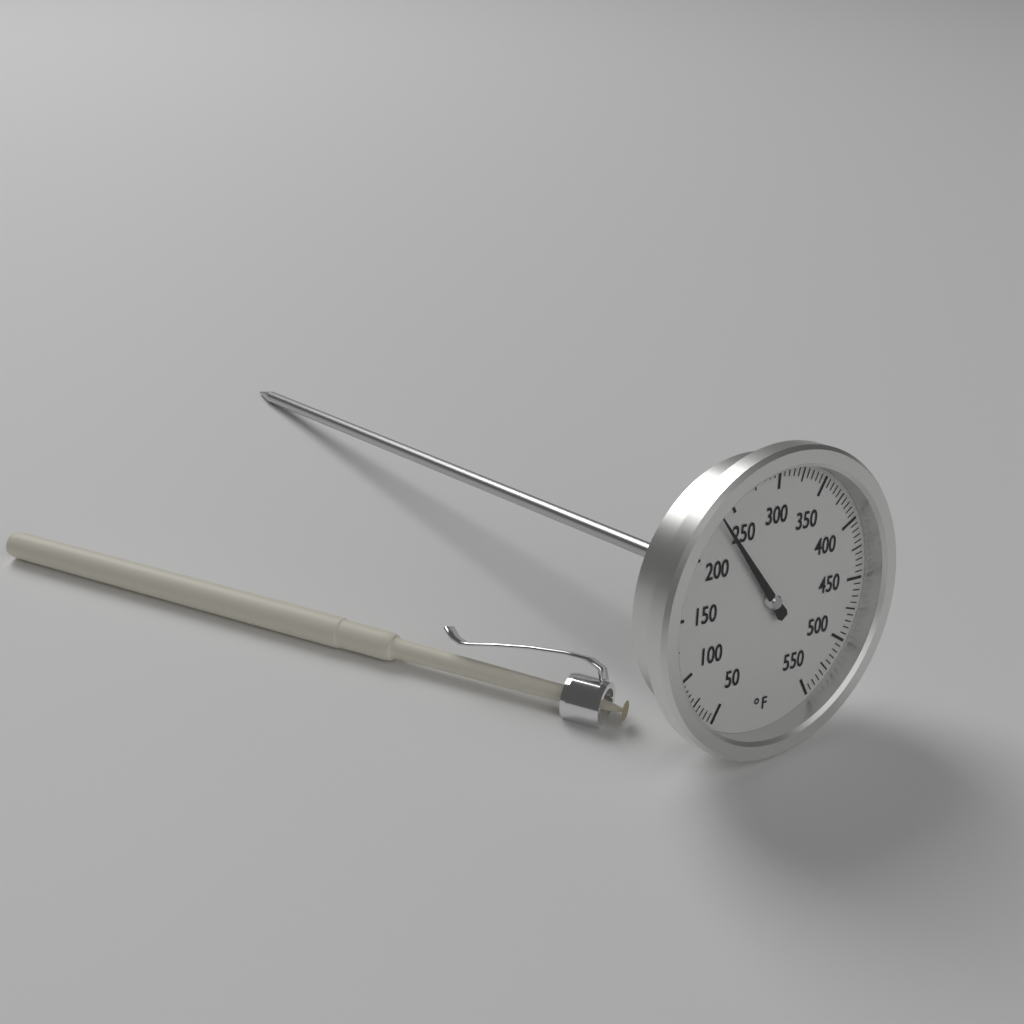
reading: 235 °F
